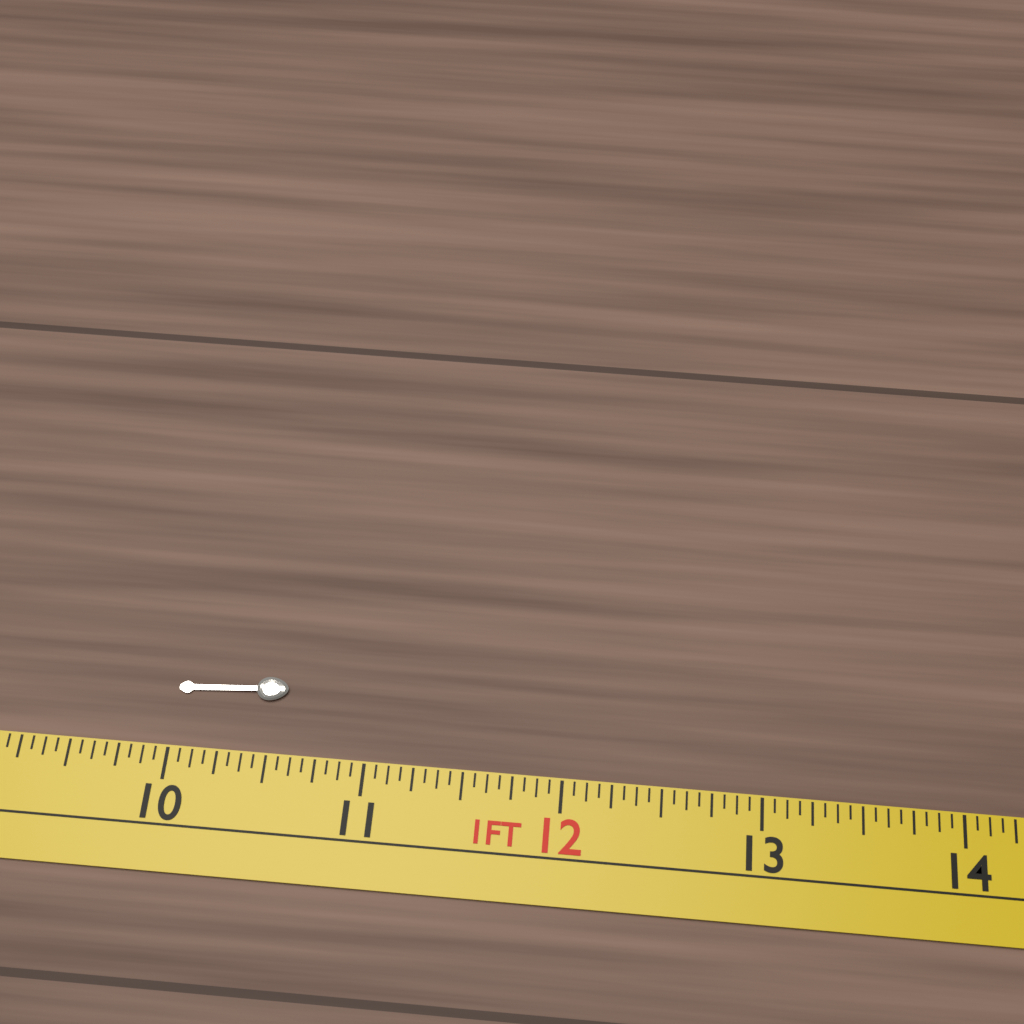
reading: 10.5625 in
